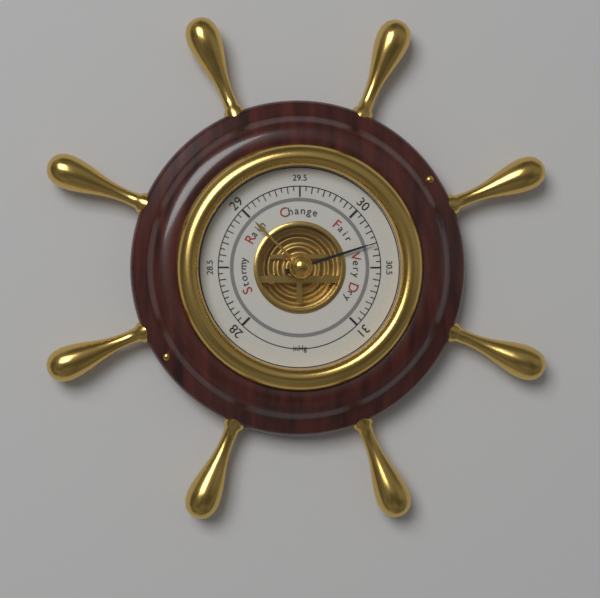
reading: 30.30 inHg
